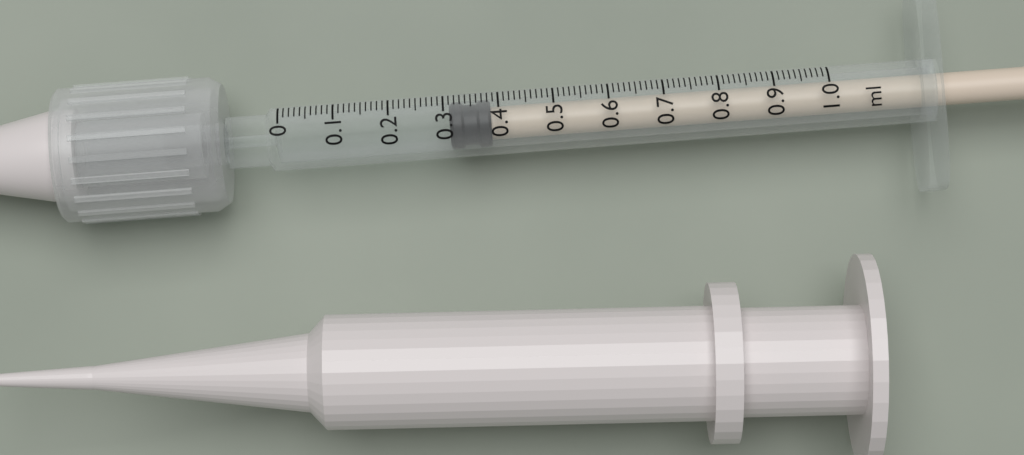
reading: 0.31 ml
